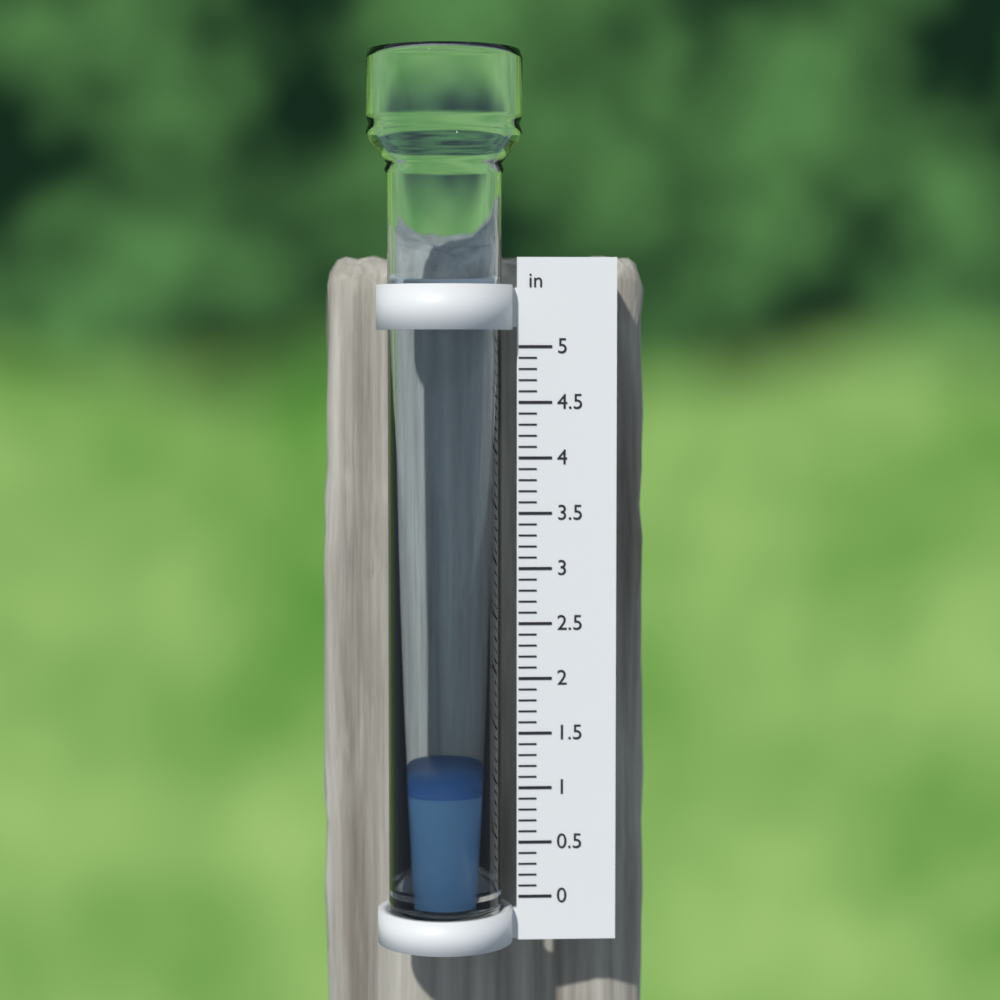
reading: 1.0 in
